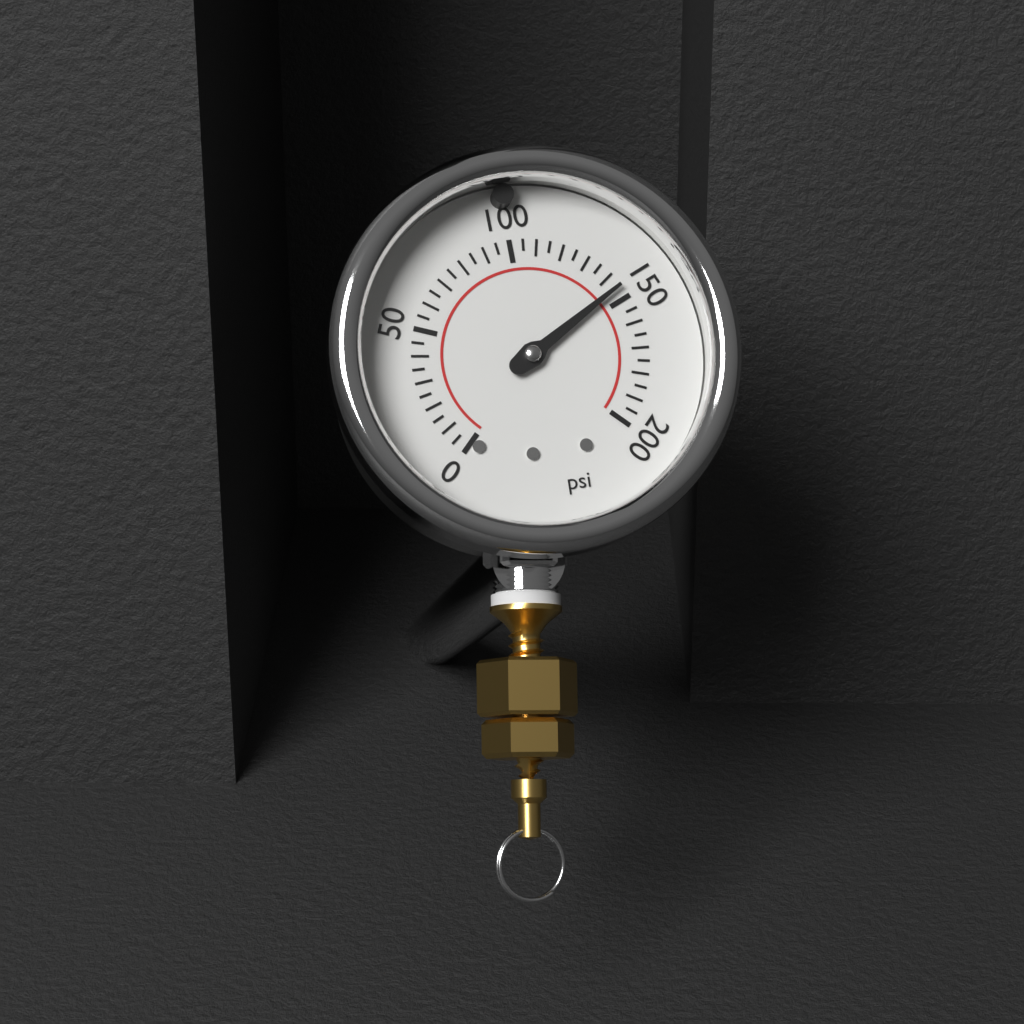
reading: 145 psi
